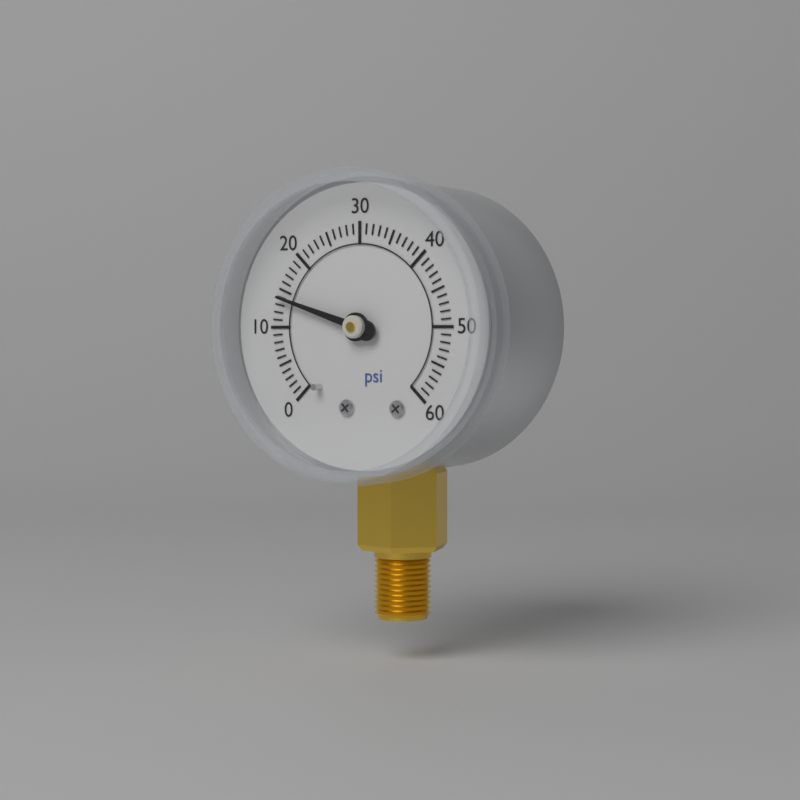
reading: 14 psi
